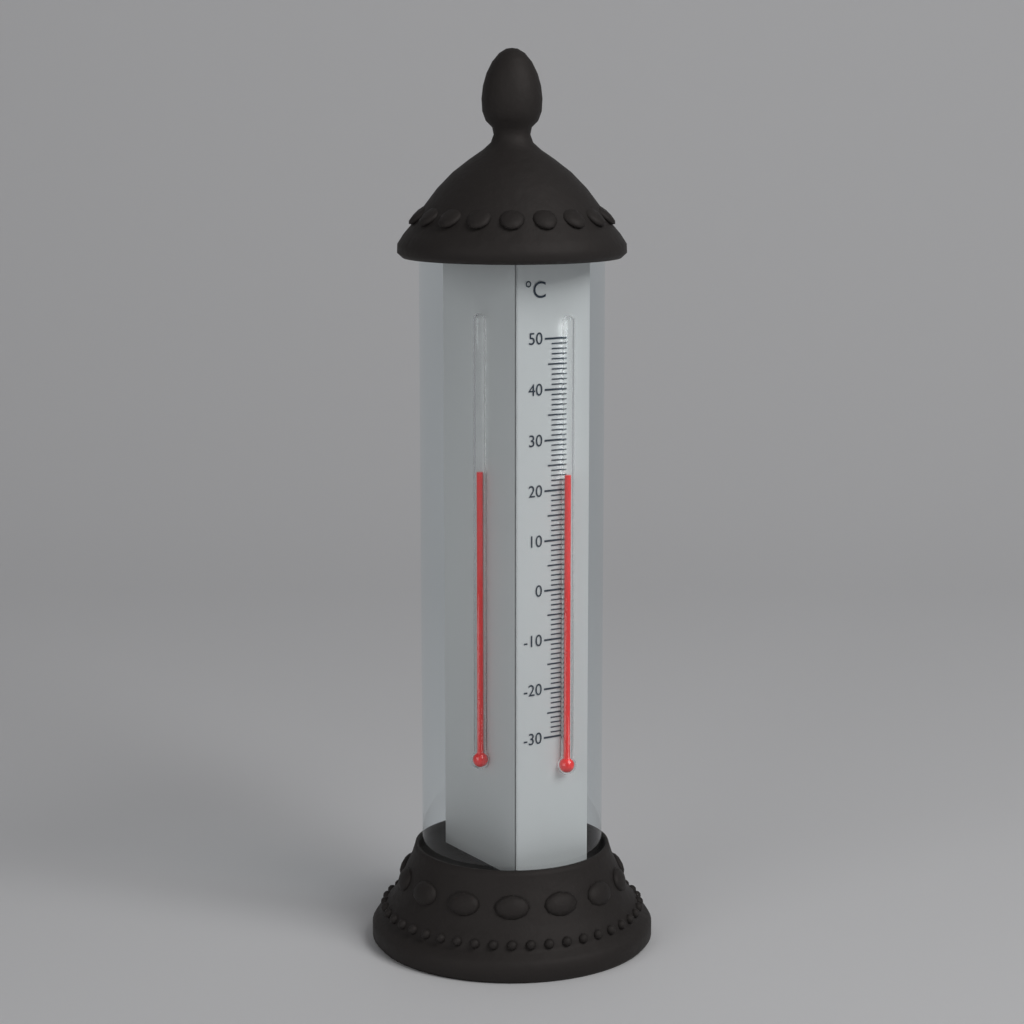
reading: 23 °C
